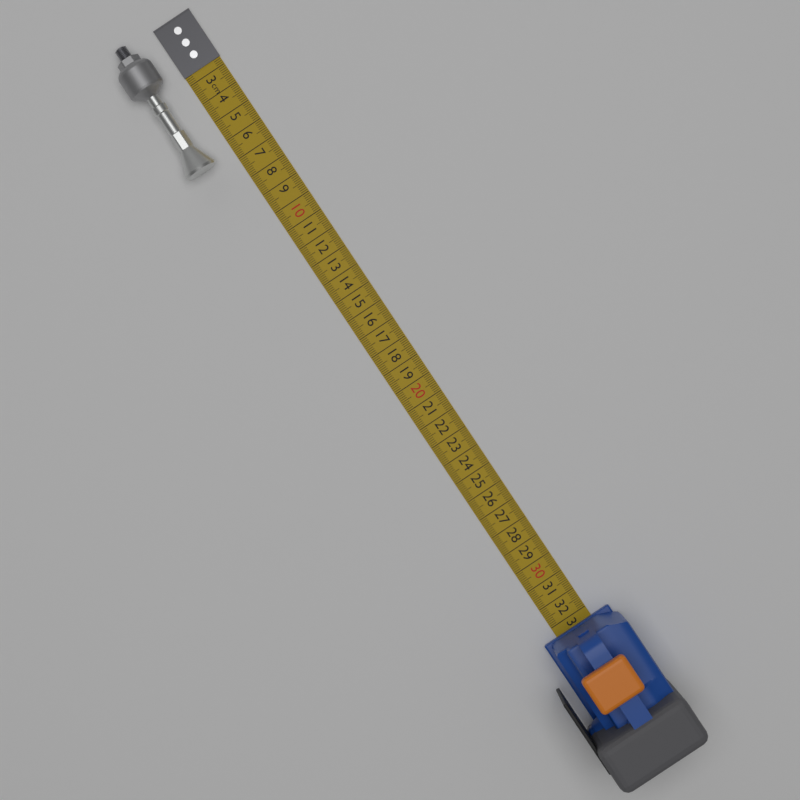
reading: 6.7 cm
